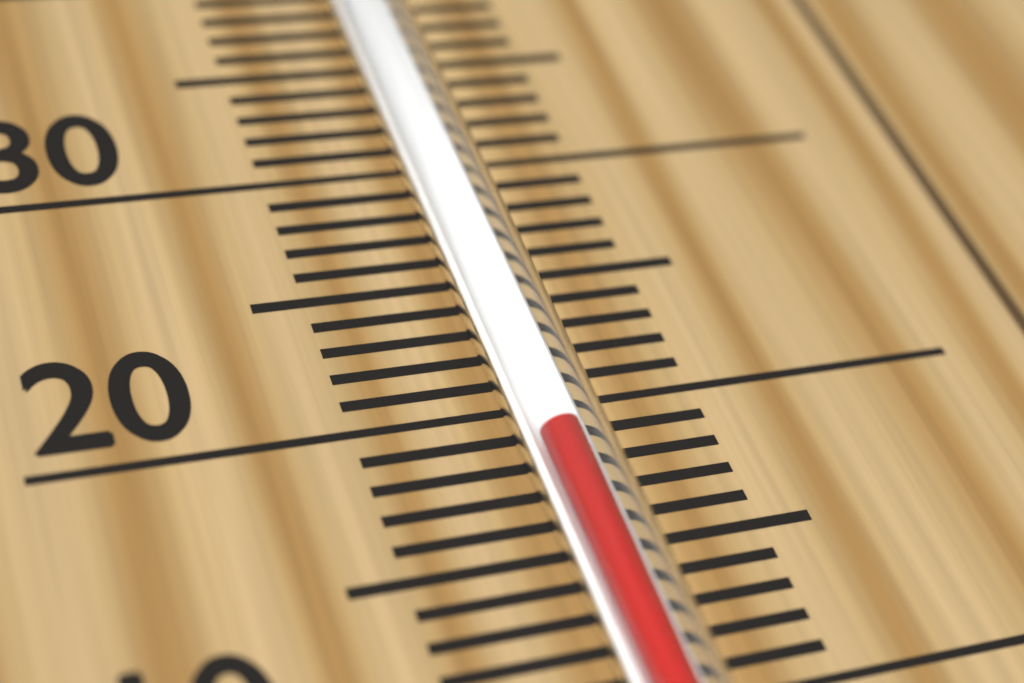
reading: 18 °C
